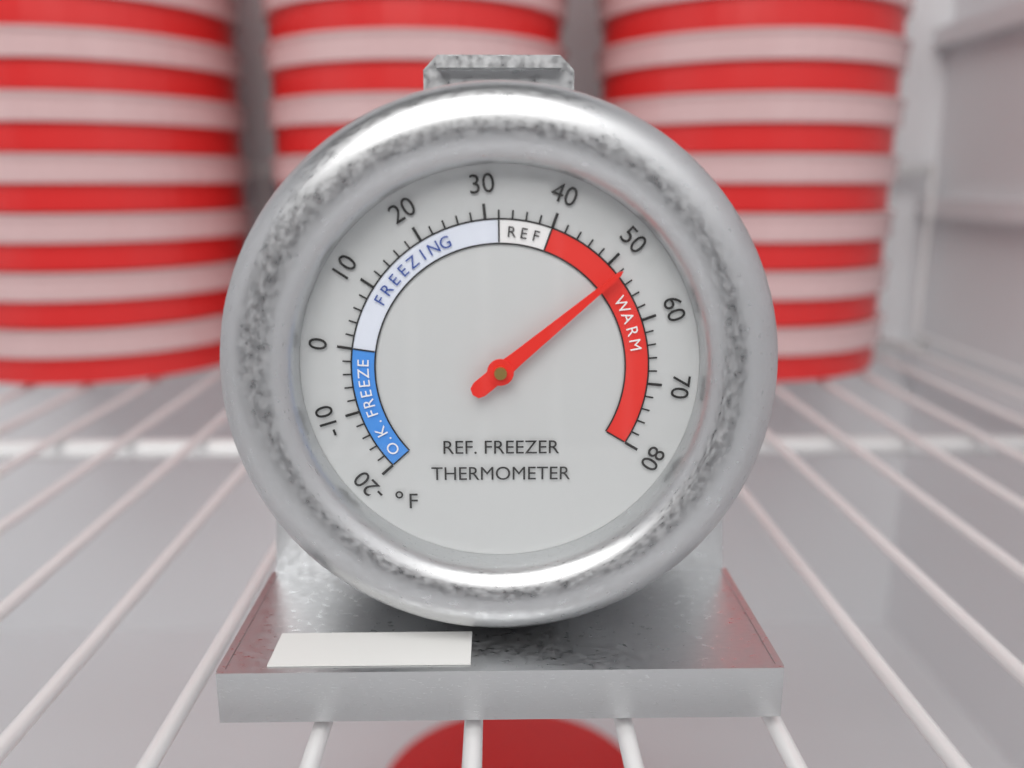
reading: 52 °F
